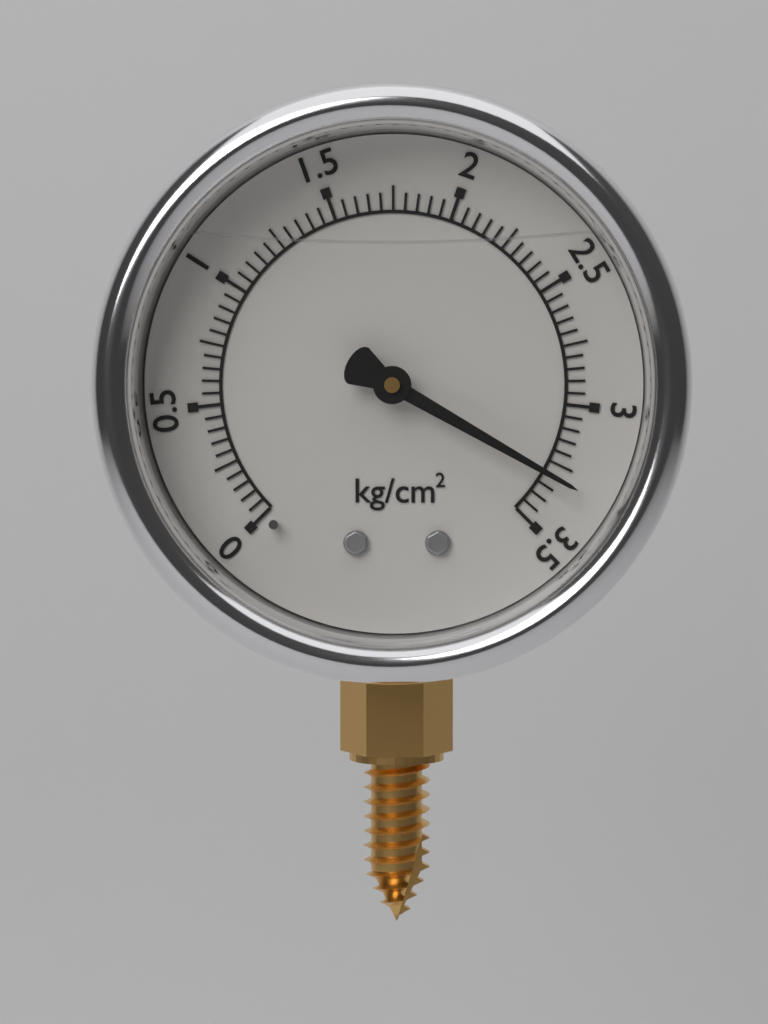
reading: 3.30 kg/cm²
